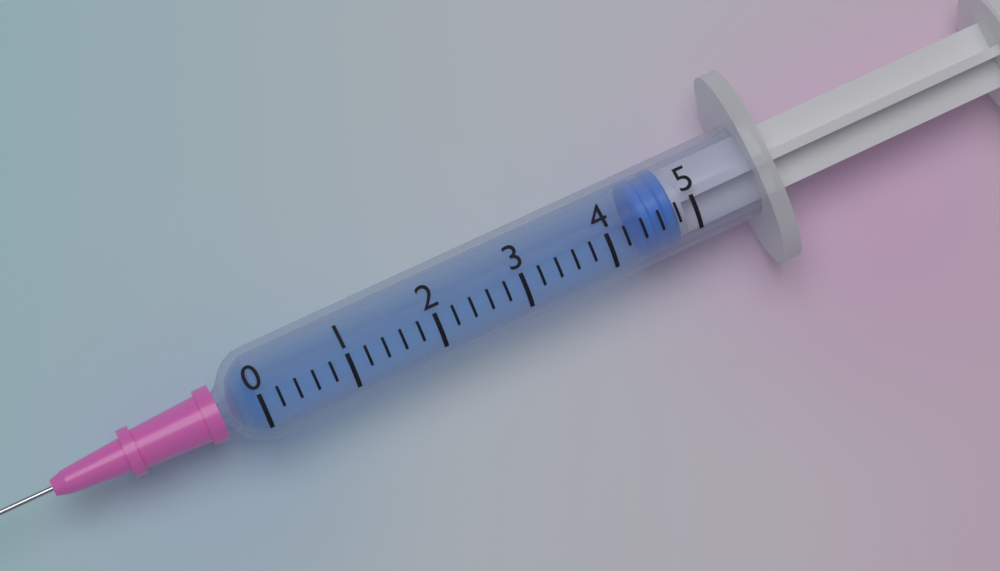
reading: 4.4 (no unit)
